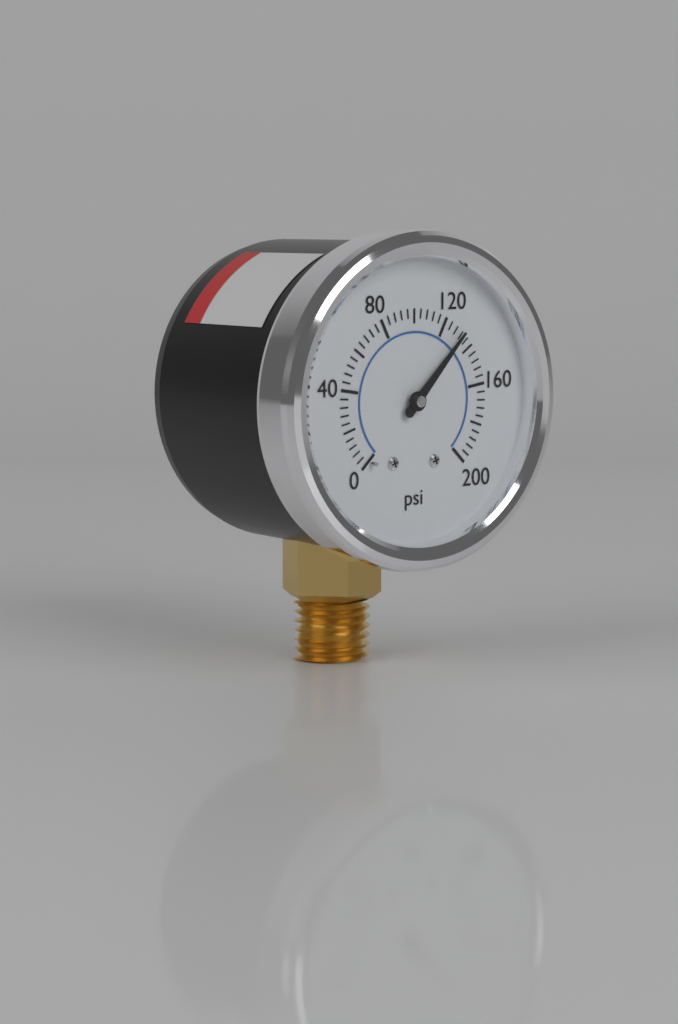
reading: 132 psi
